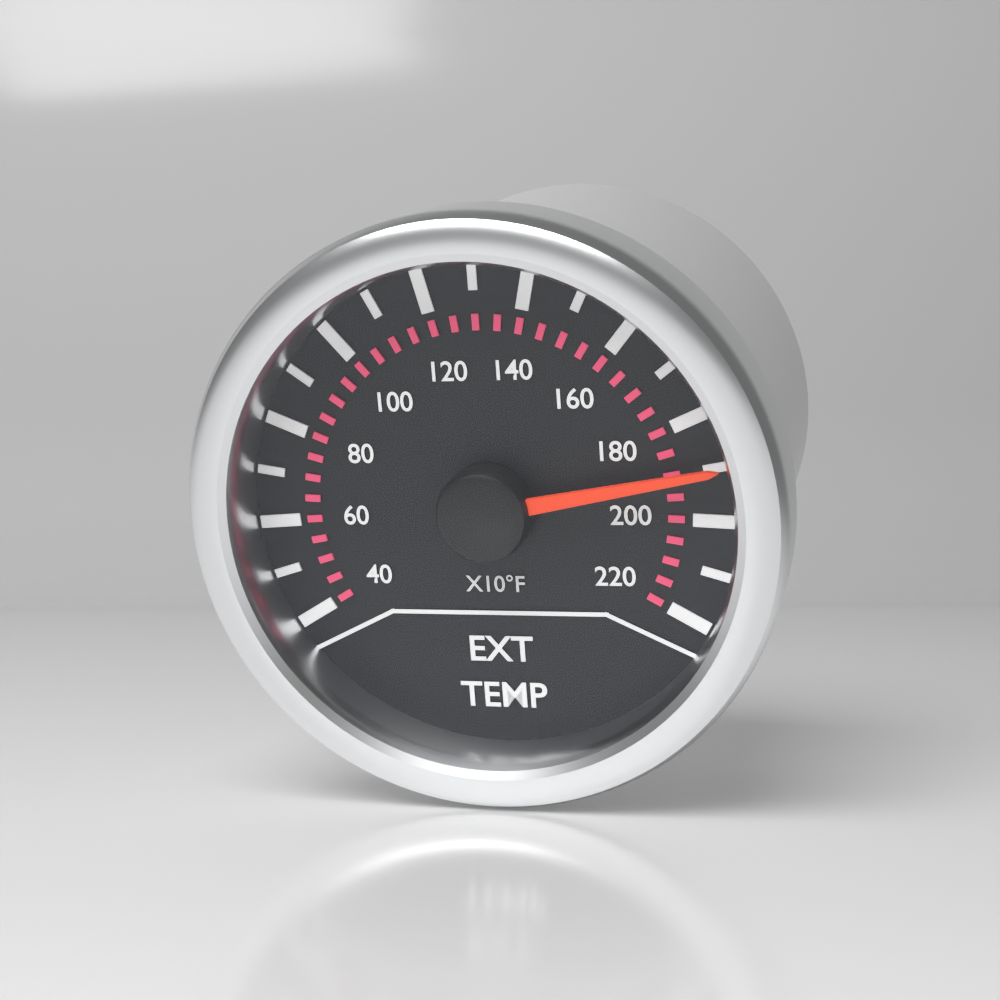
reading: 1900 °F
